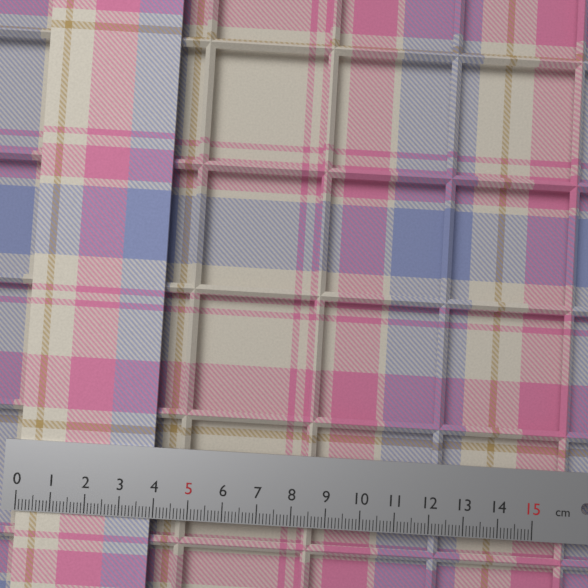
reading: 3.9 cm
